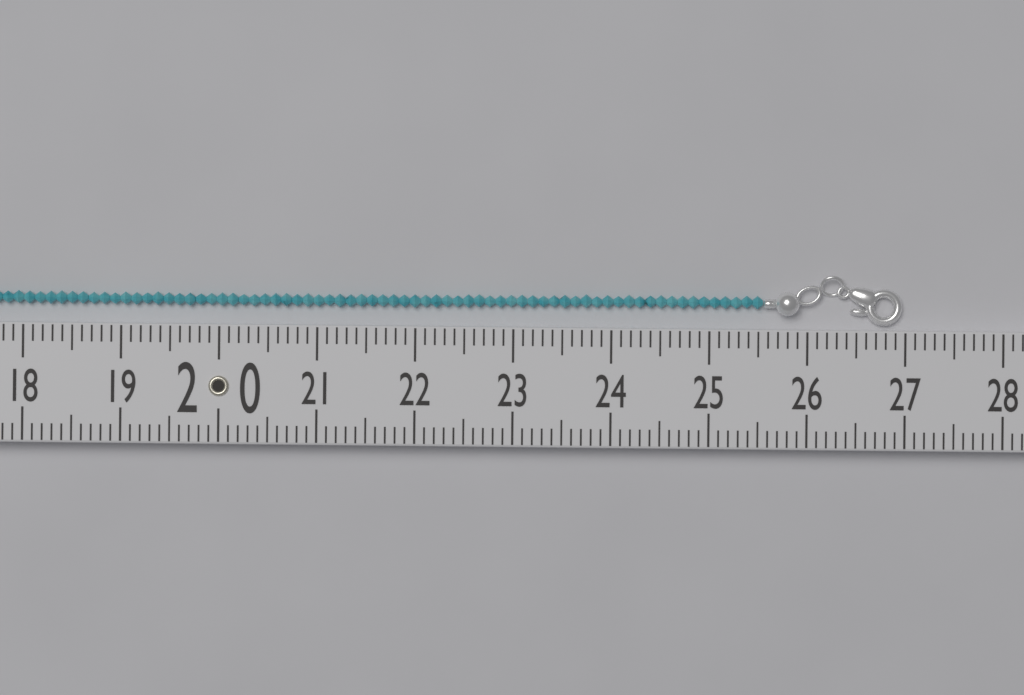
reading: 27.0 (no unit)
